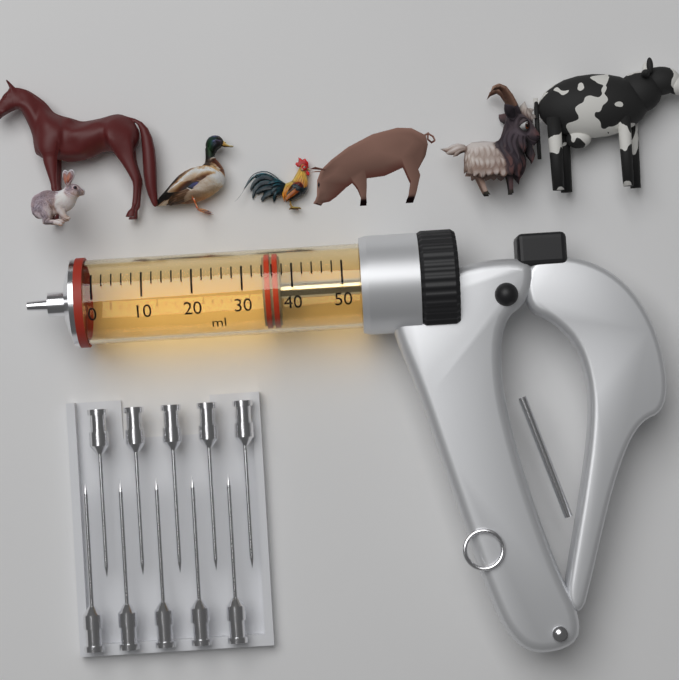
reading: 34 ml
